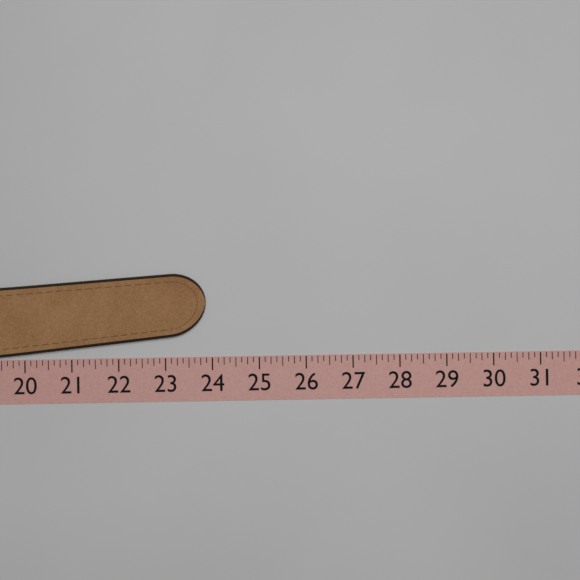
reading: 23.875 (no unit)
